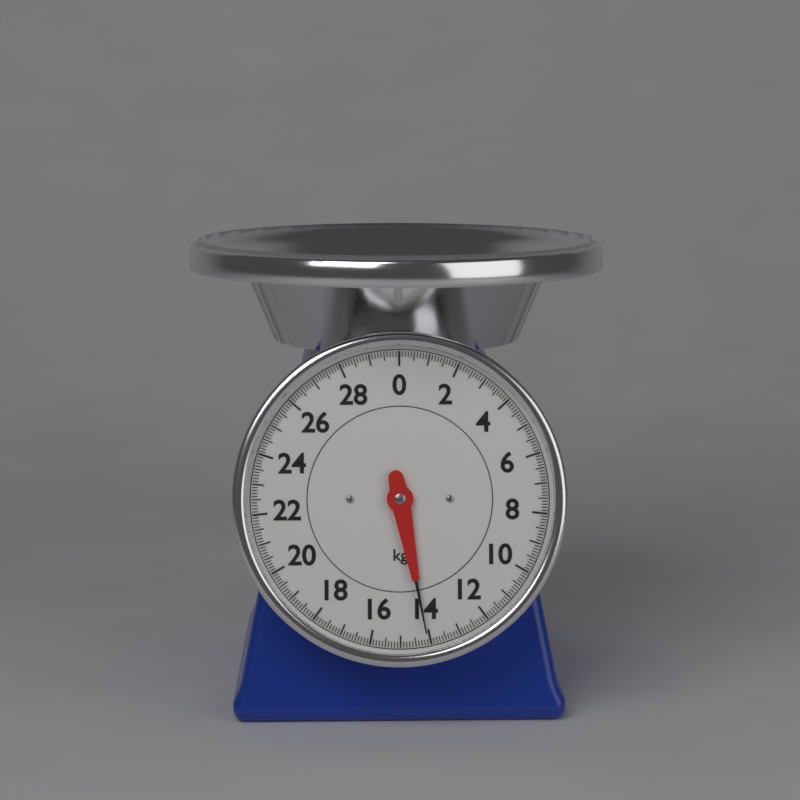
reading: 14.1 kg
